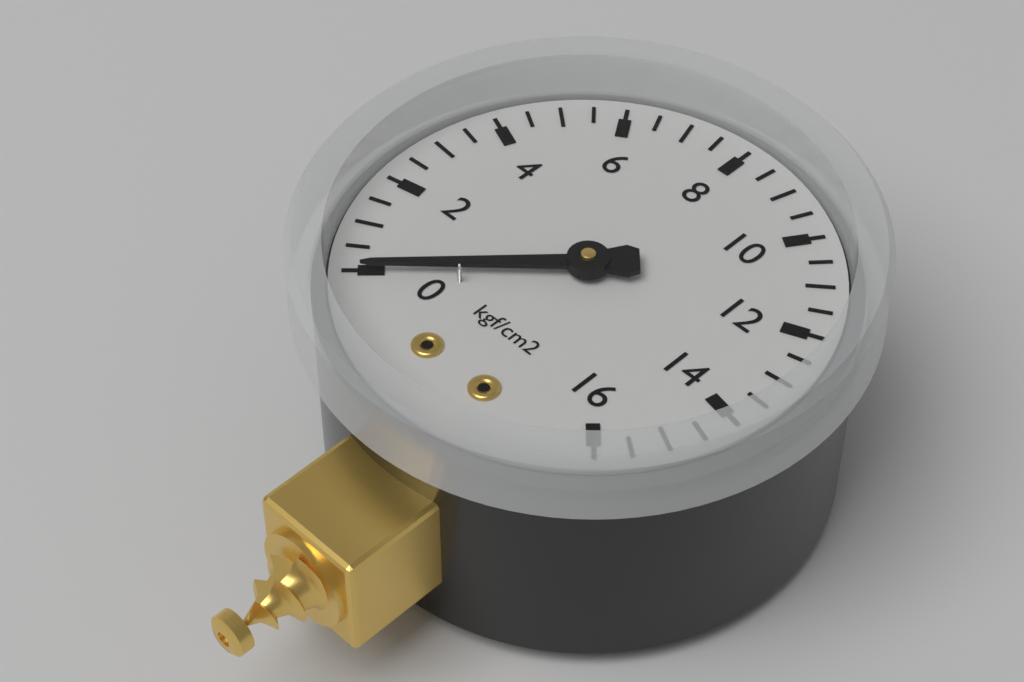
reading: 0.0 kgf/cm2
